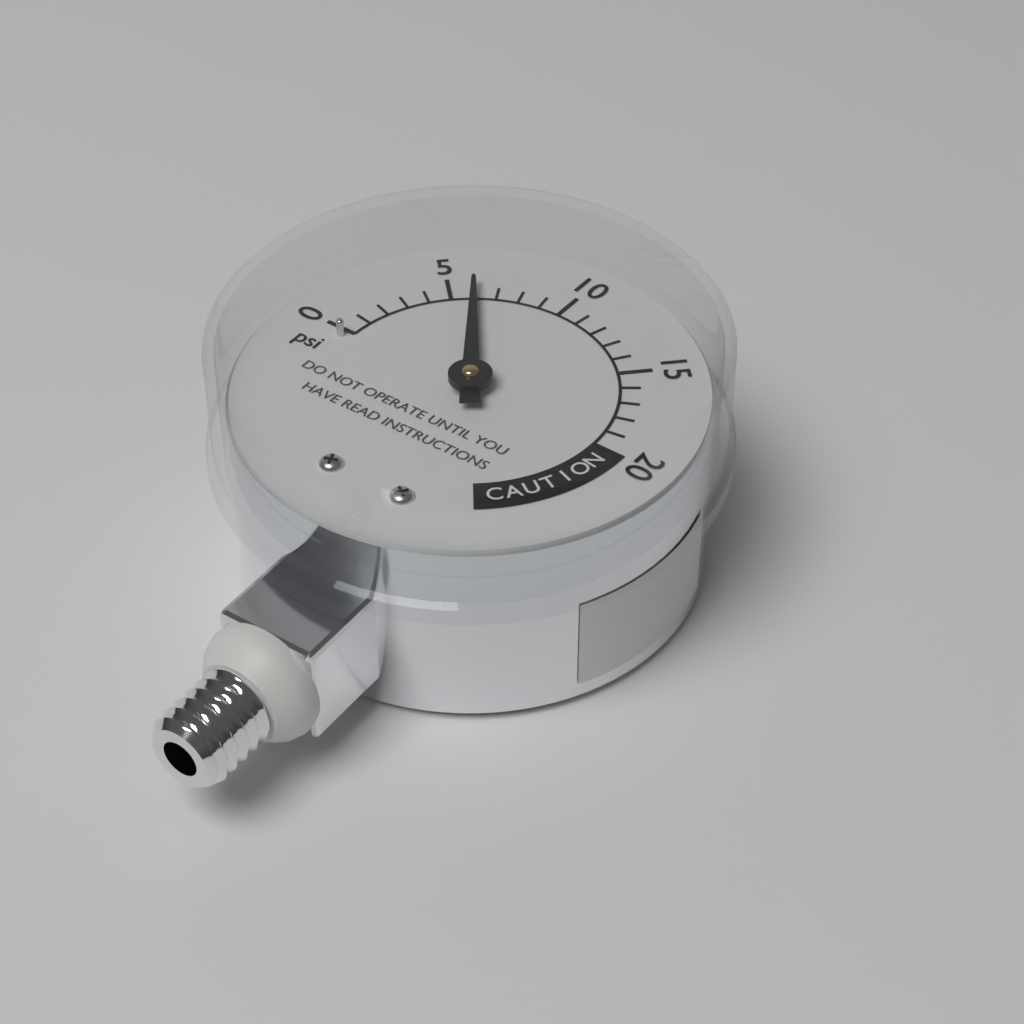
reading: 6 psi
